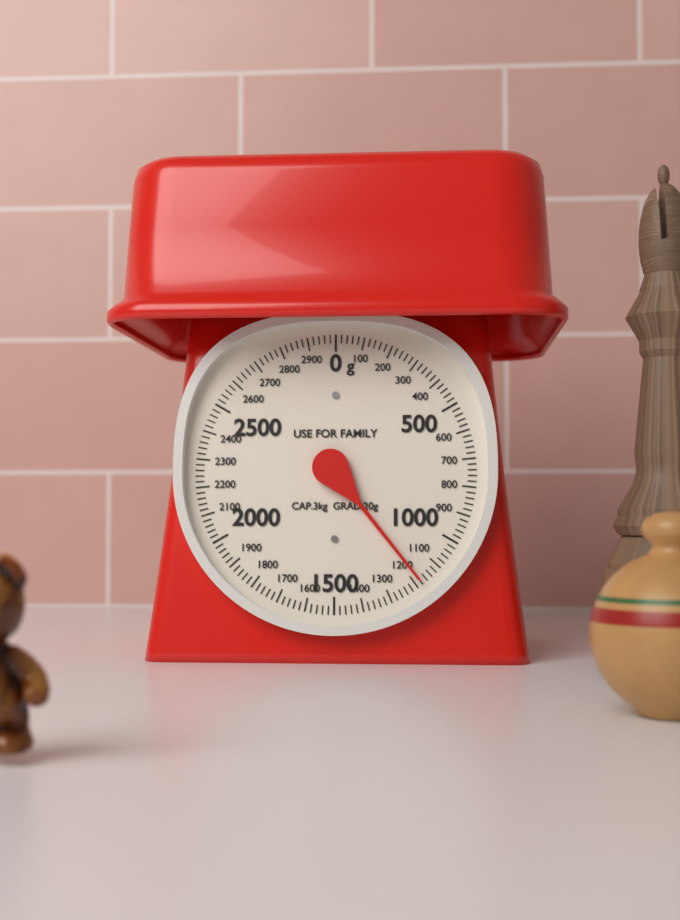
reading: 1180 g
